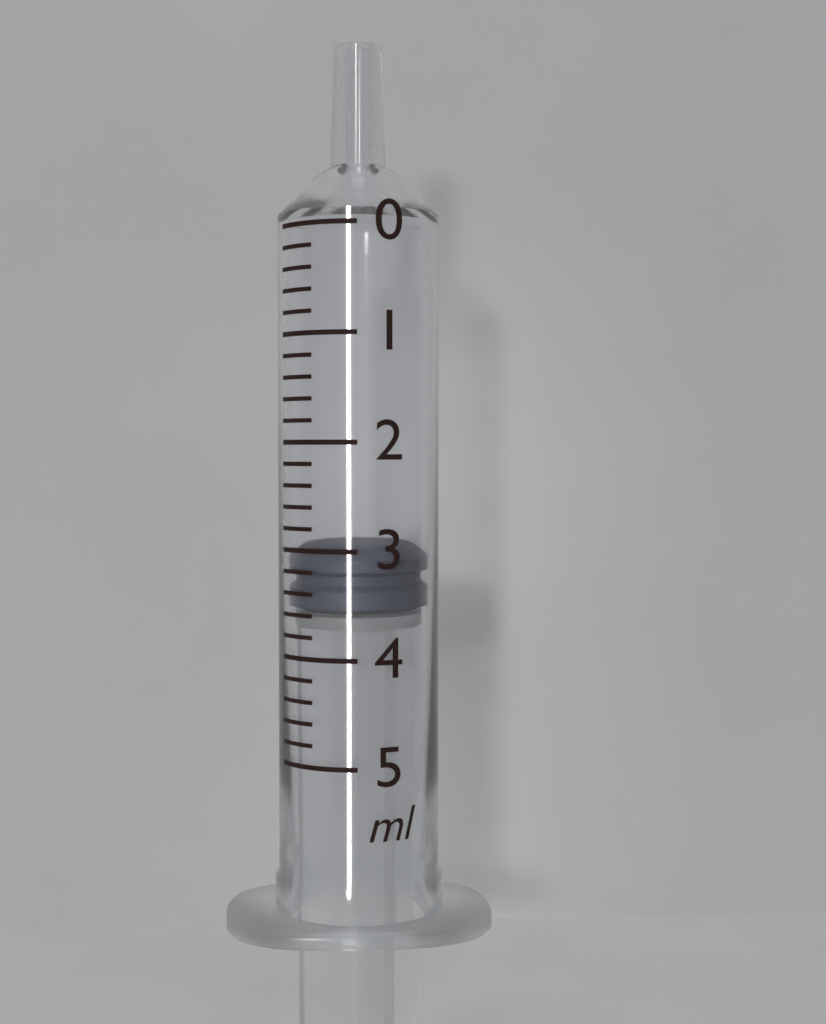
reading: 3.0 ml
